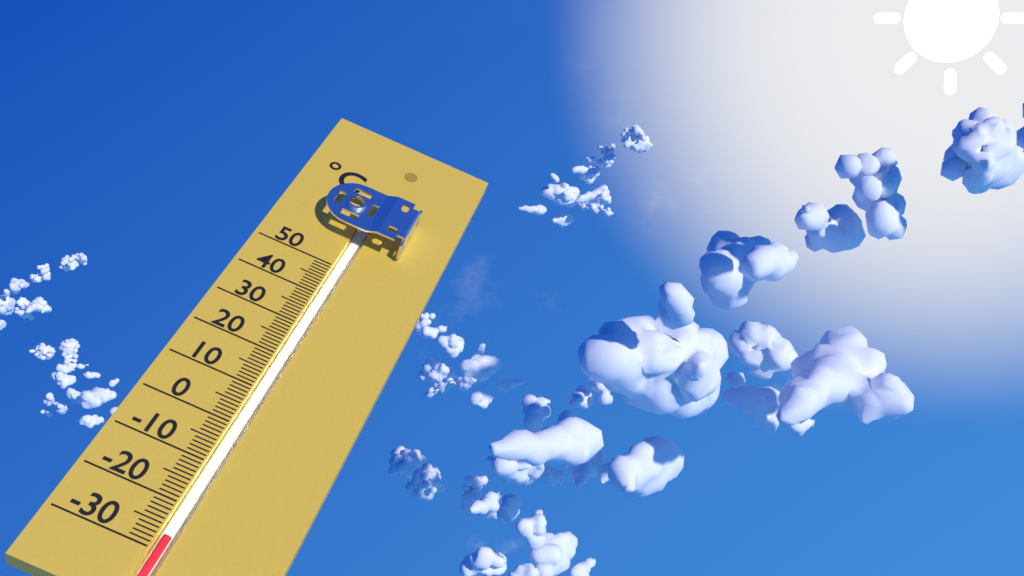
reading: -27 °C
